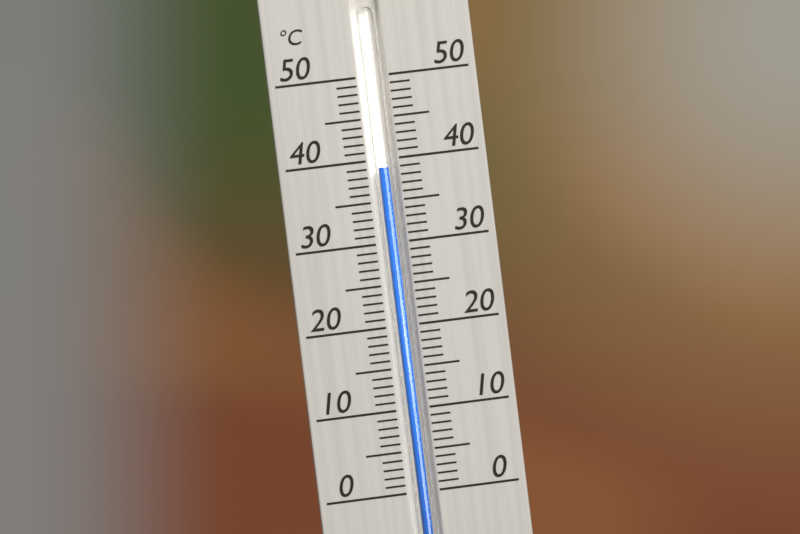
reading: 39 °C
